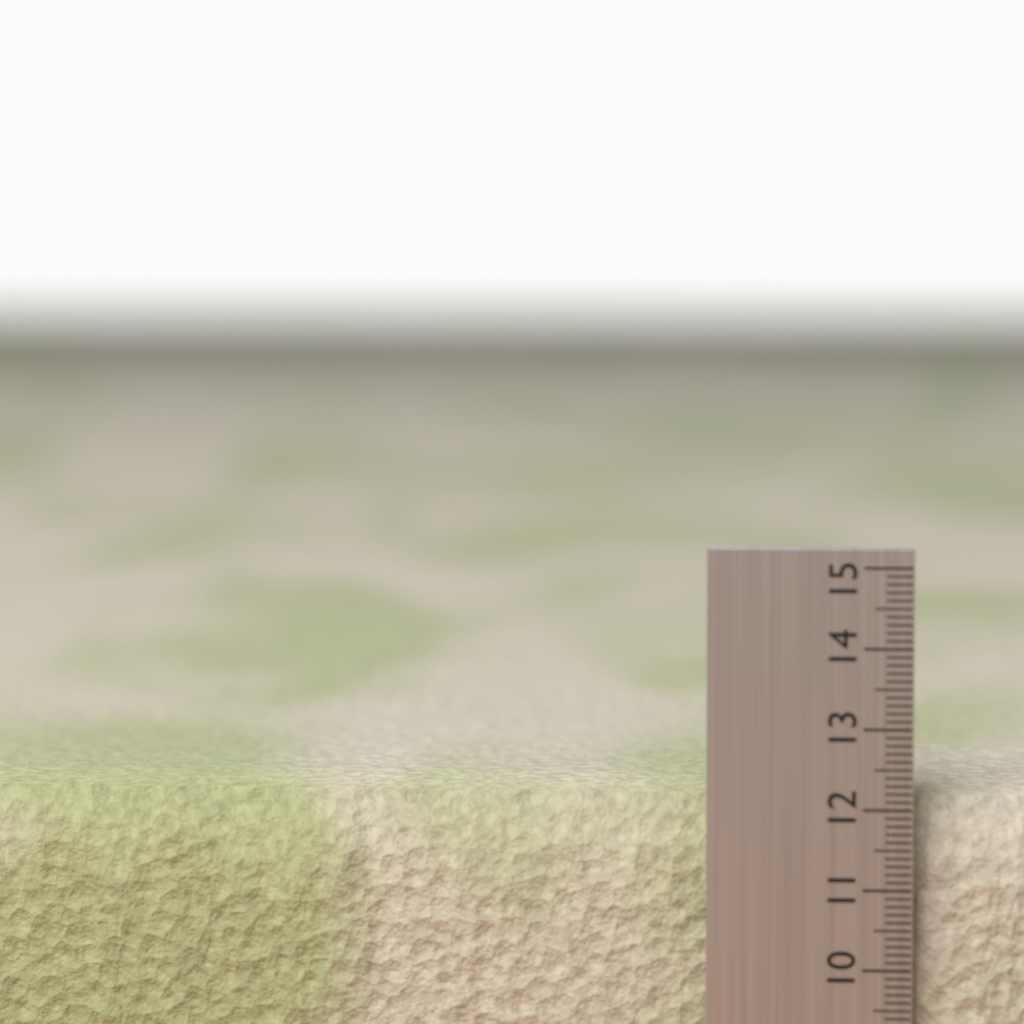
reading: 12.1 (no unit)
